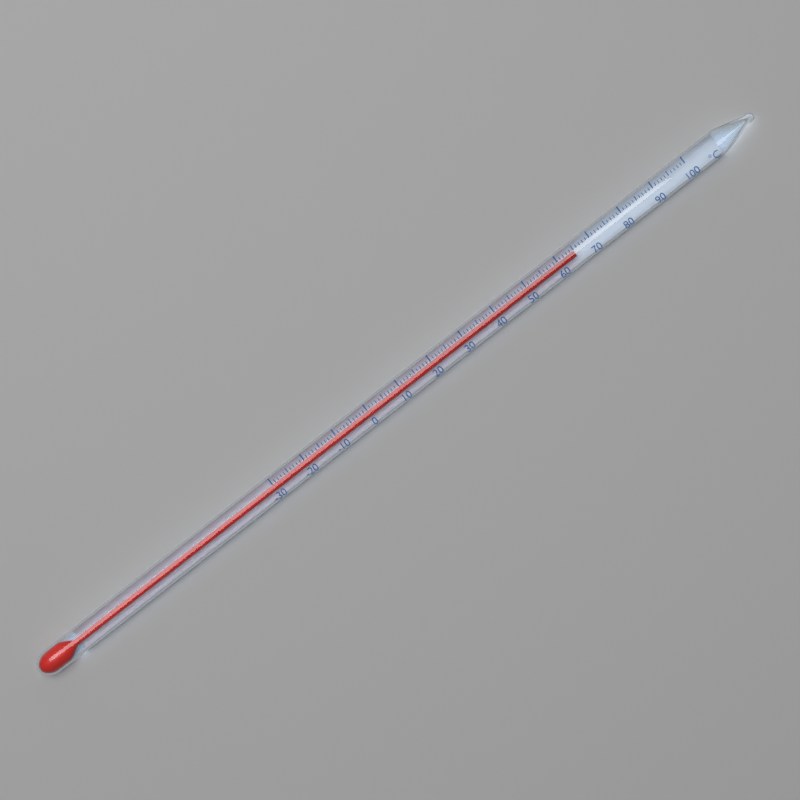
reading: 65 °C
